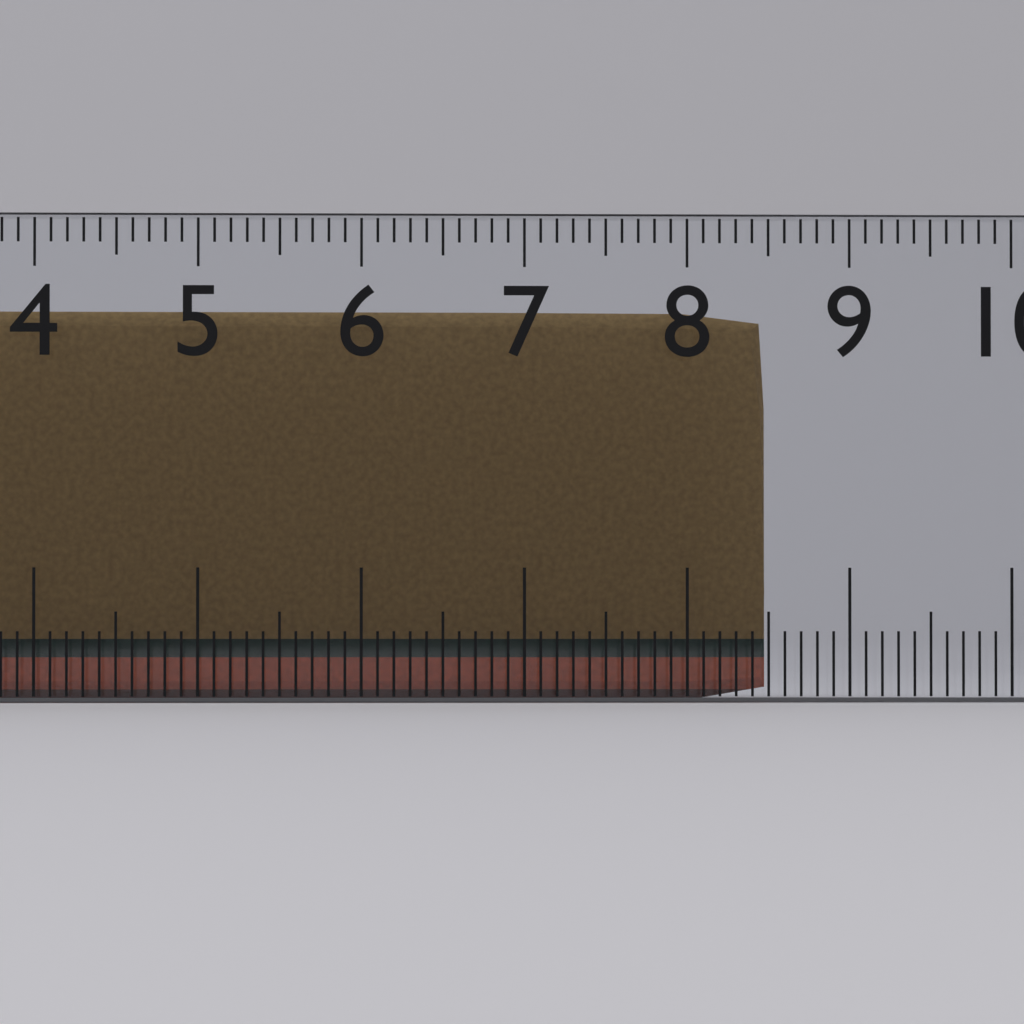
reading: 8.5 cm
